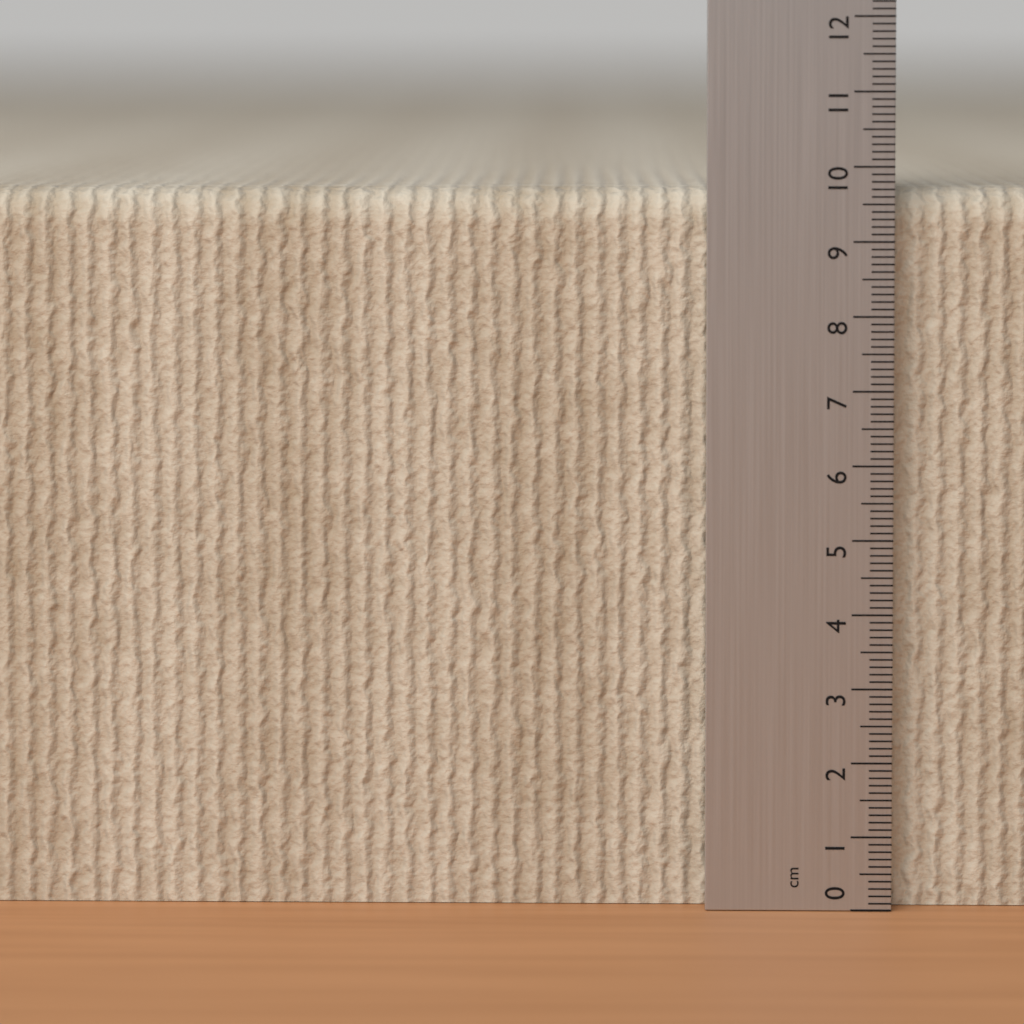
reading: 9.7 cm
